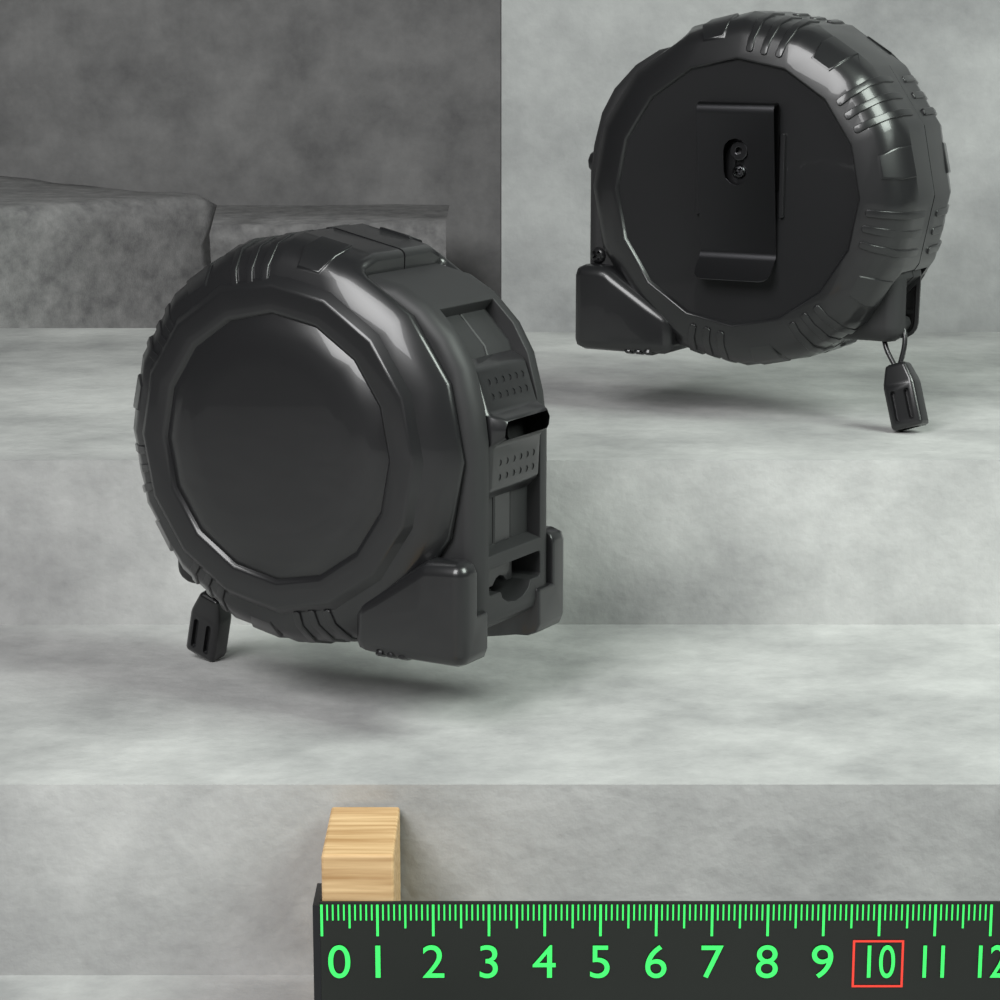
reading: 1.3 (no unit)
